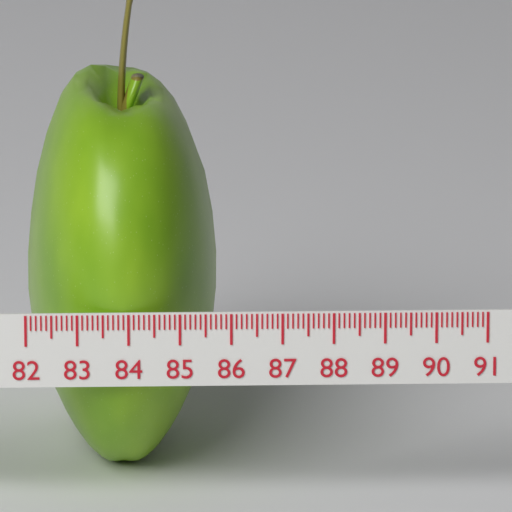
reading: 85.8 (no unit)
